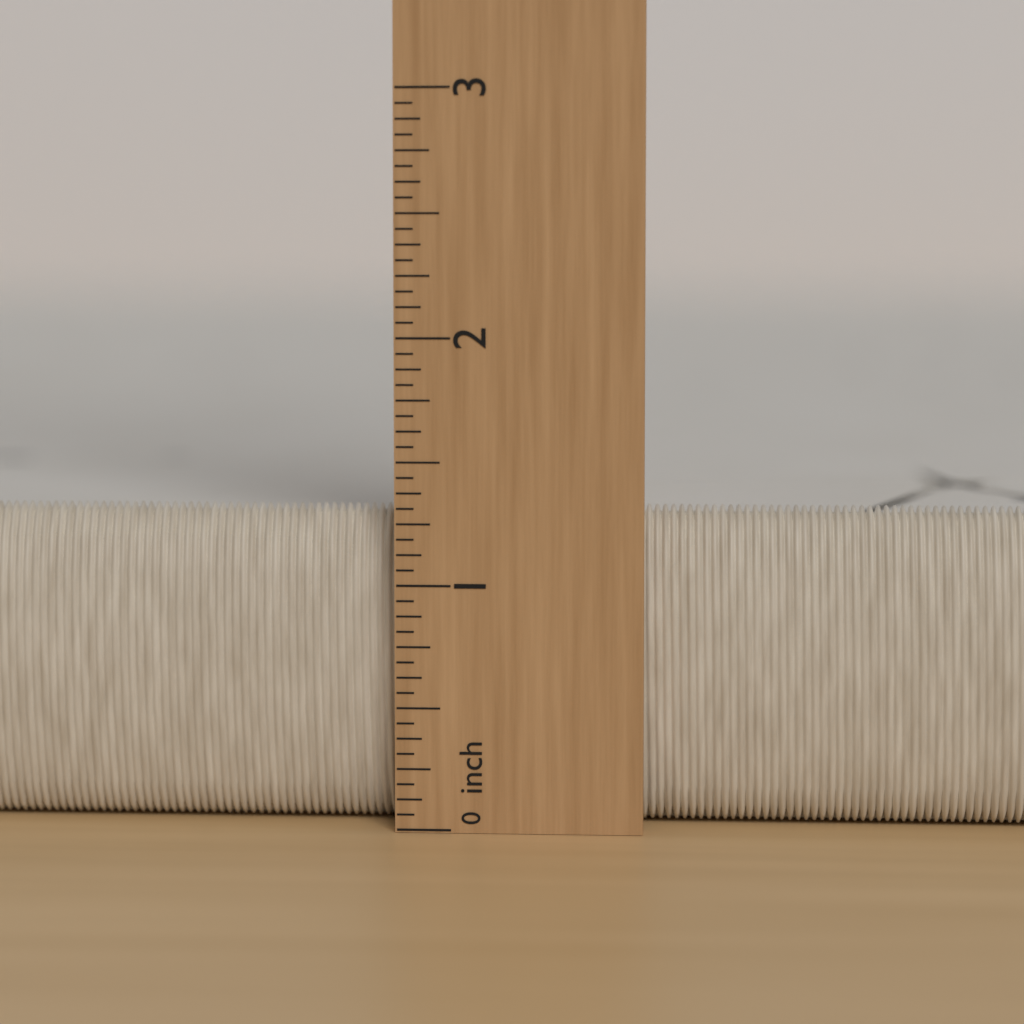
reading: 1.3125 inch
